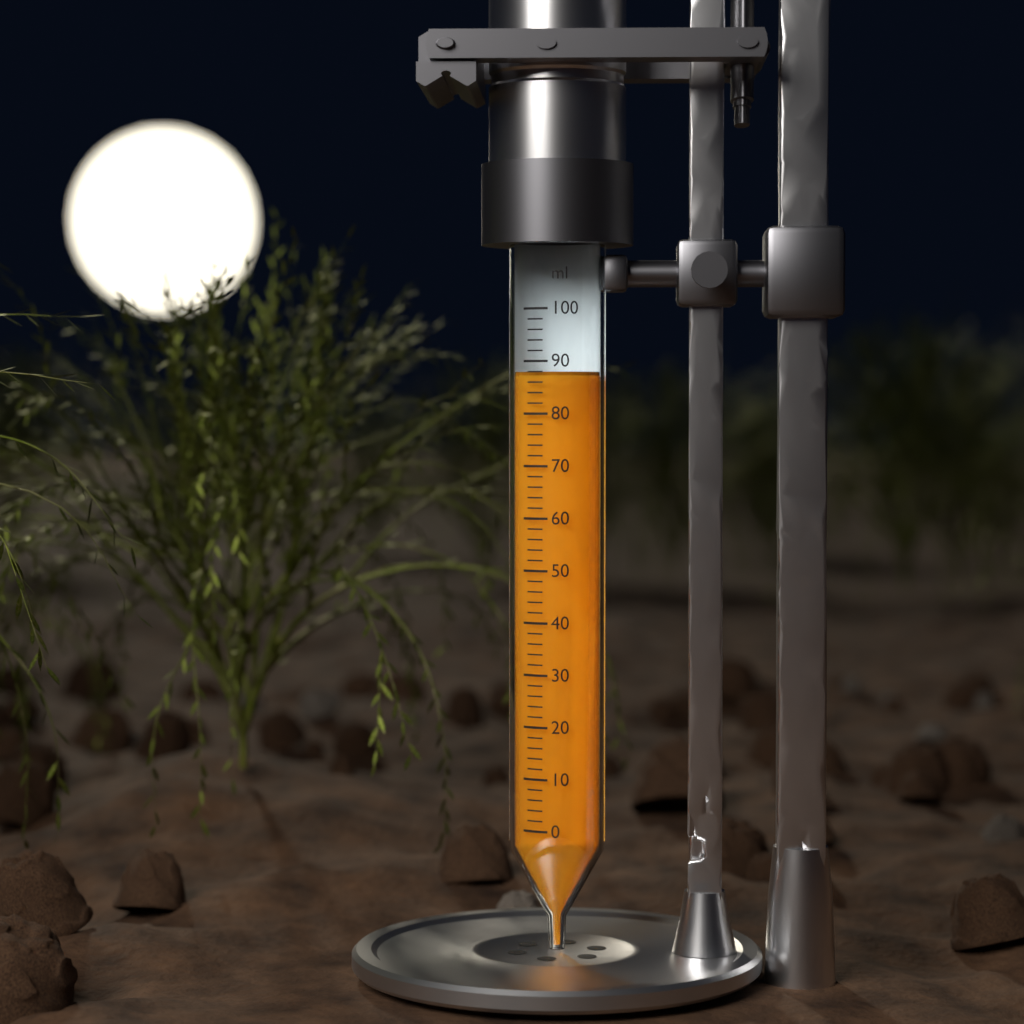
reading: 88 ml
